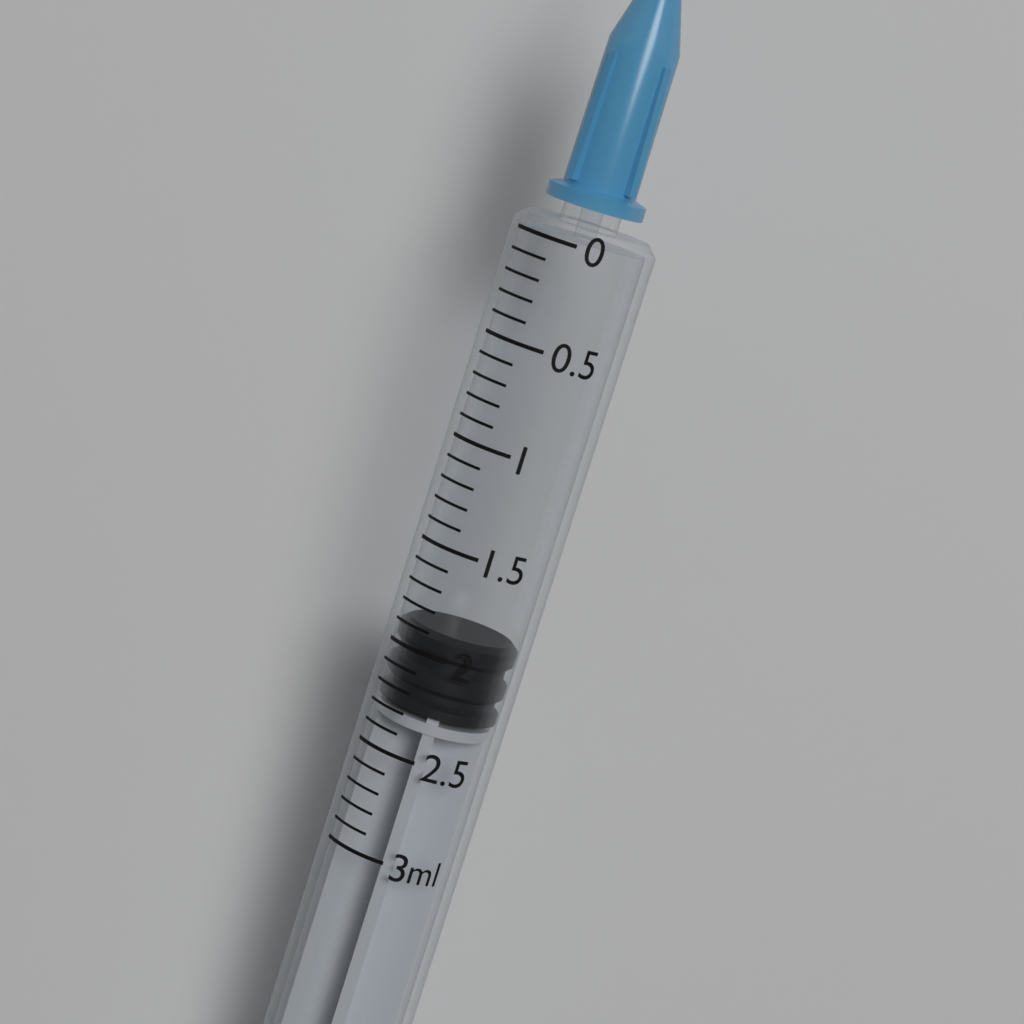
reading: 1.9 ml
